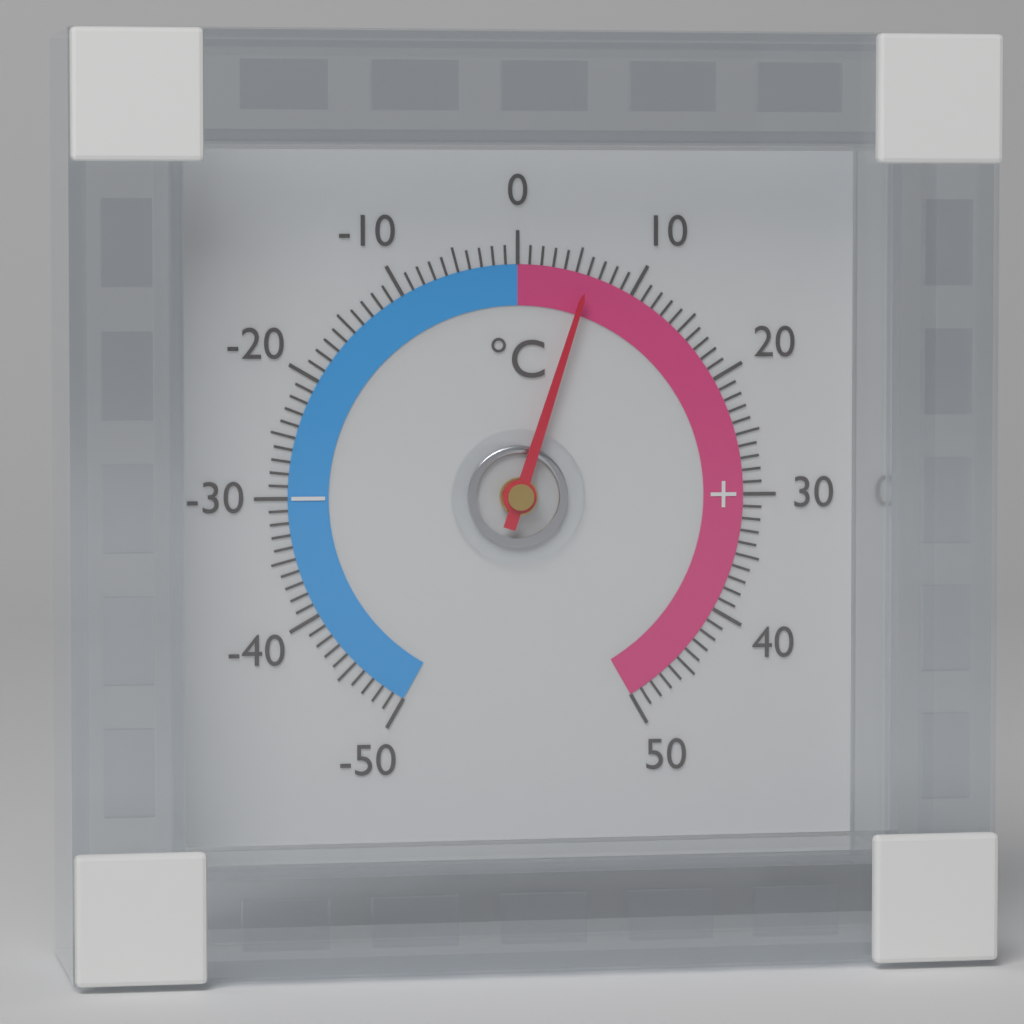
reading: 6 °C
